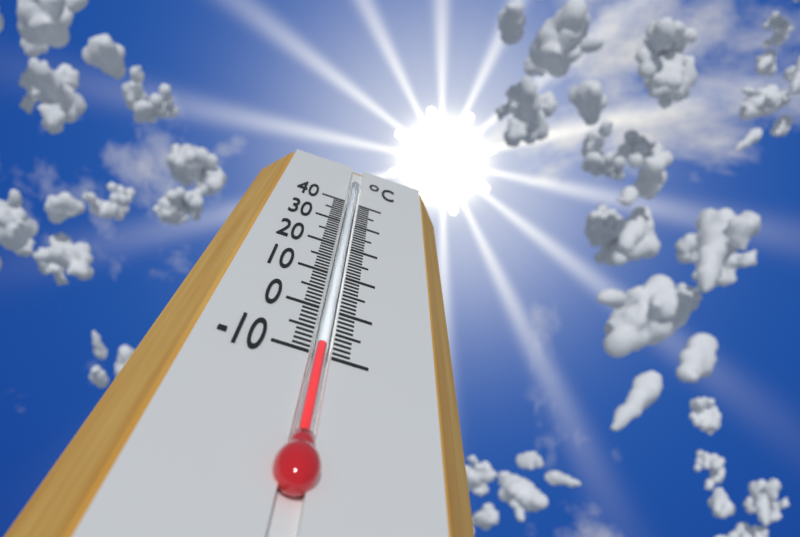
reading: -8 °C
